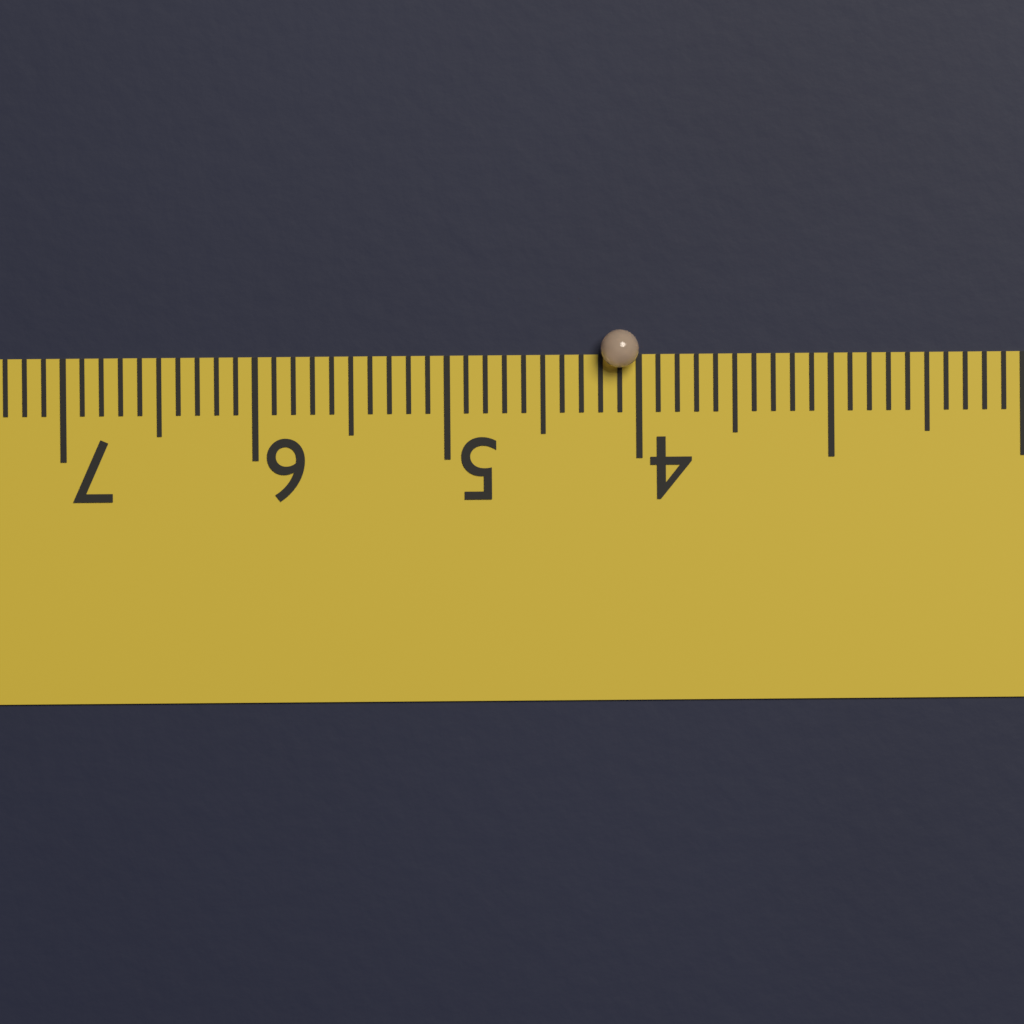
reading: 4.2 (no unit)
